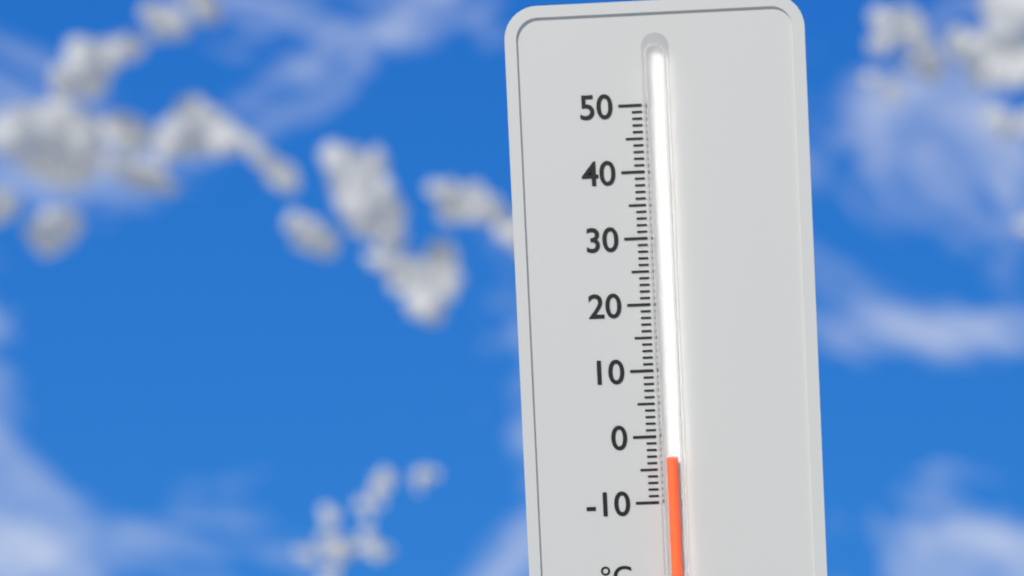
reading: -3 °C
